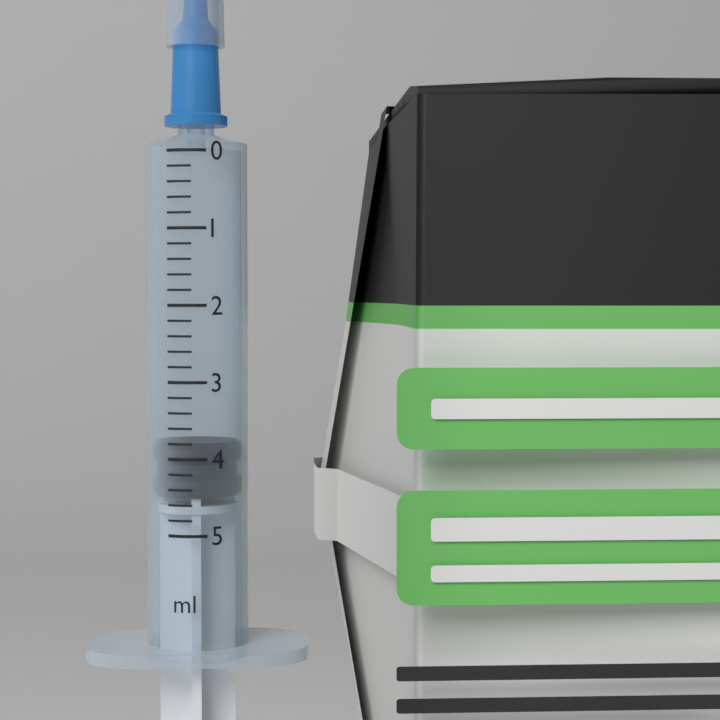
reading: 3.8 ml
